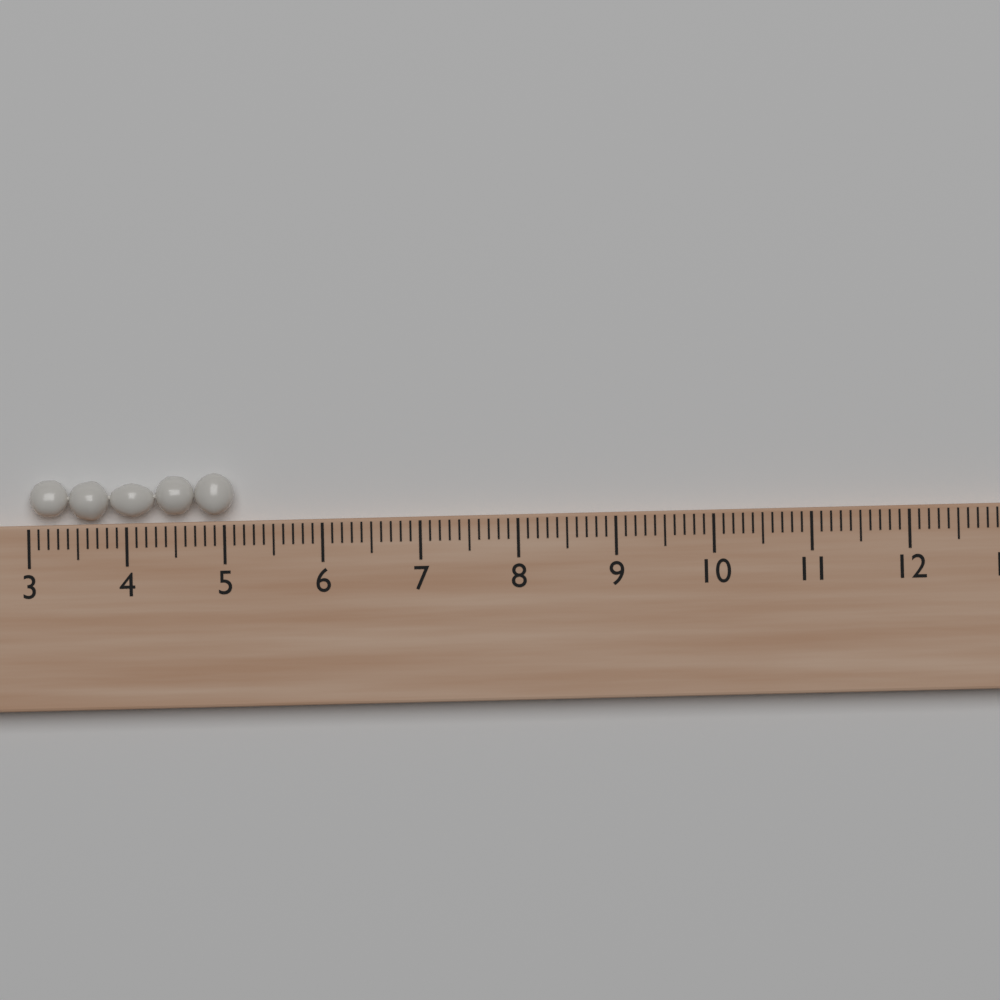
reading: 5.1 (no unit)
